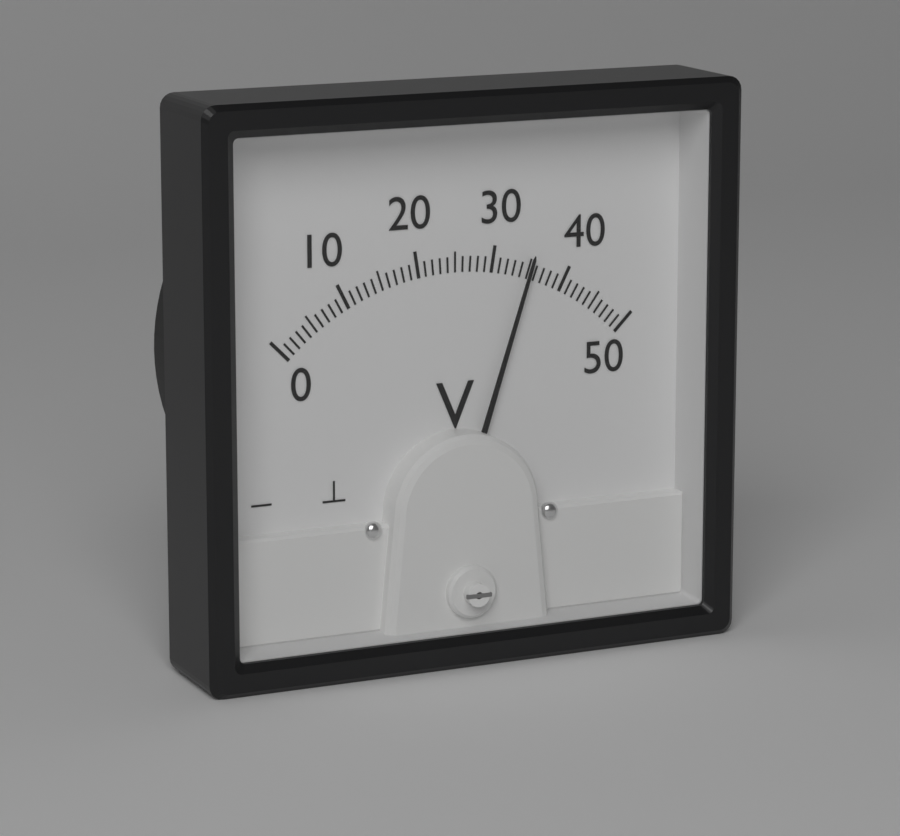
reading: 35 V
